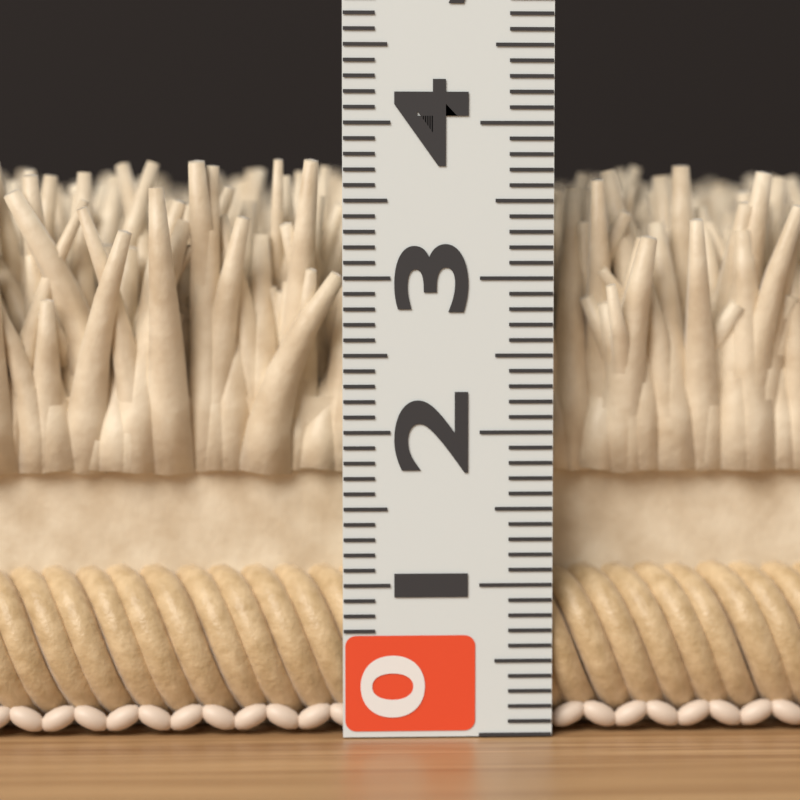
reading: 3.8 (no unit)
